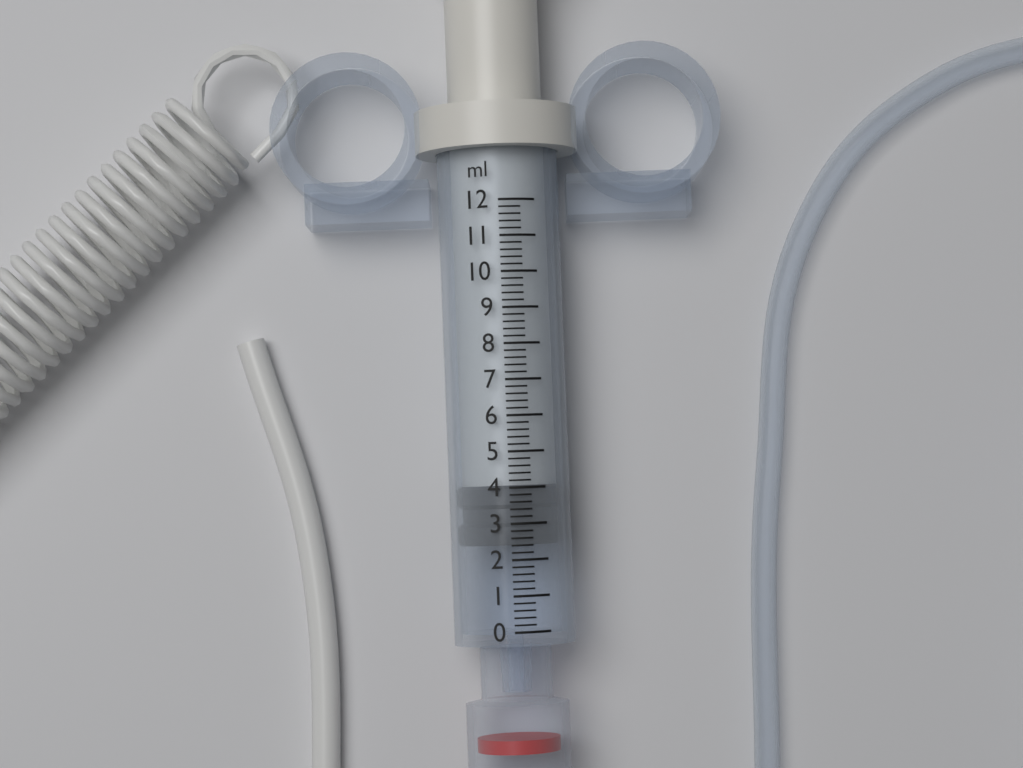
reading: 2.4 ml
